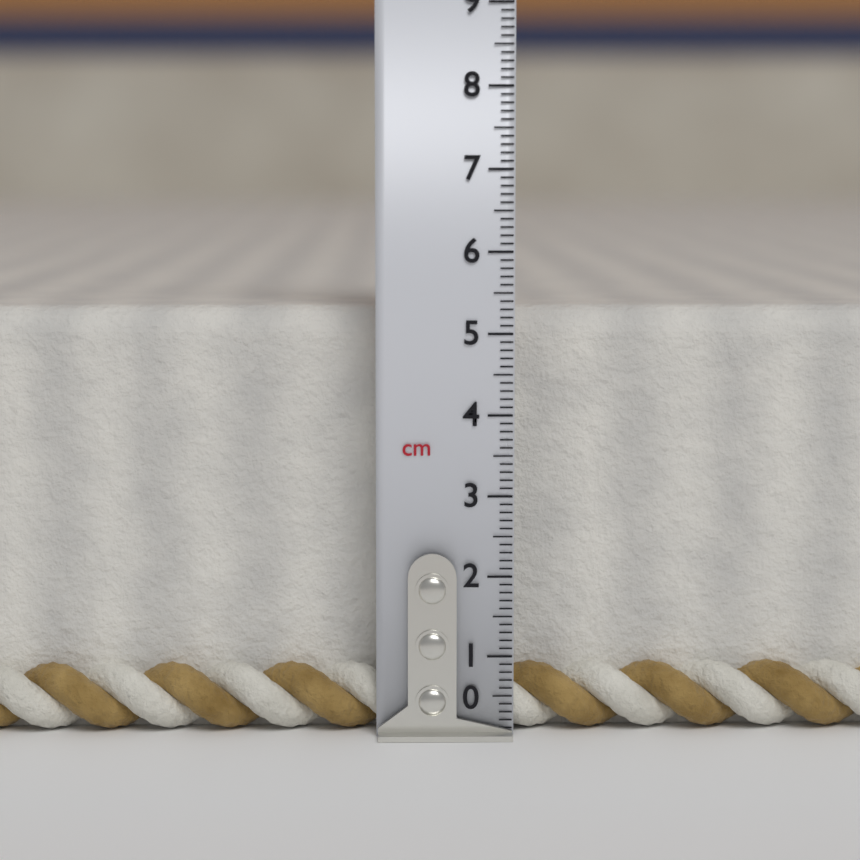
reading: 5.3 cm
